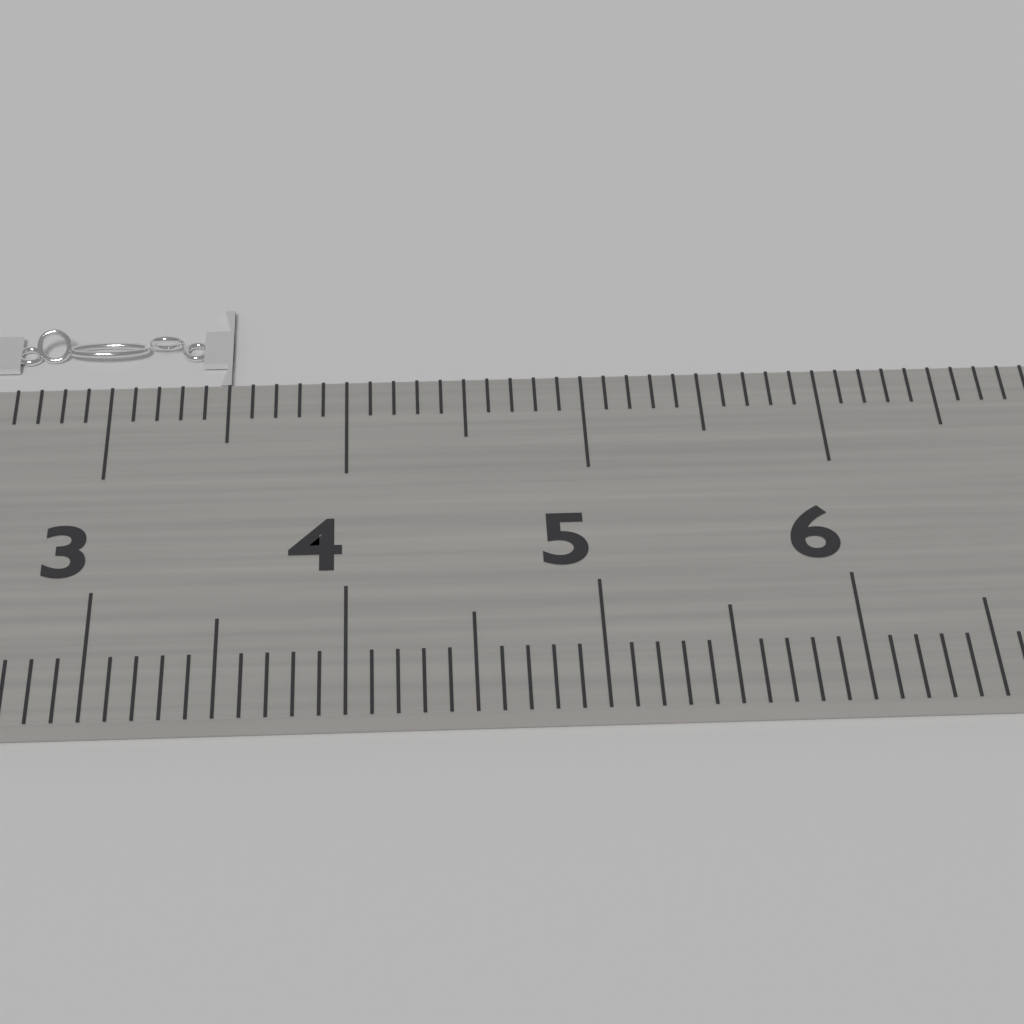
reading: 3.5 cm
